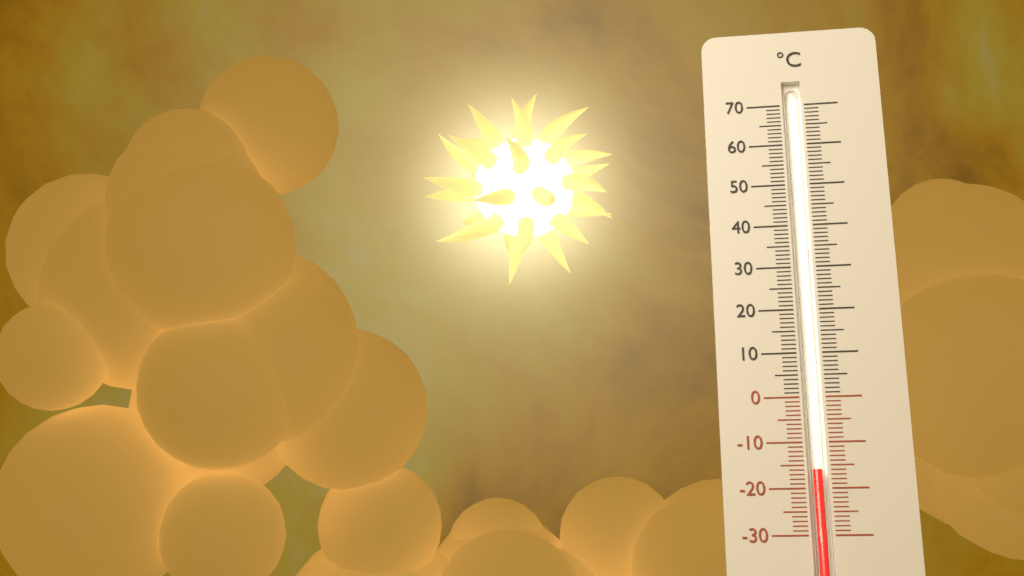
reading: -16 °C
